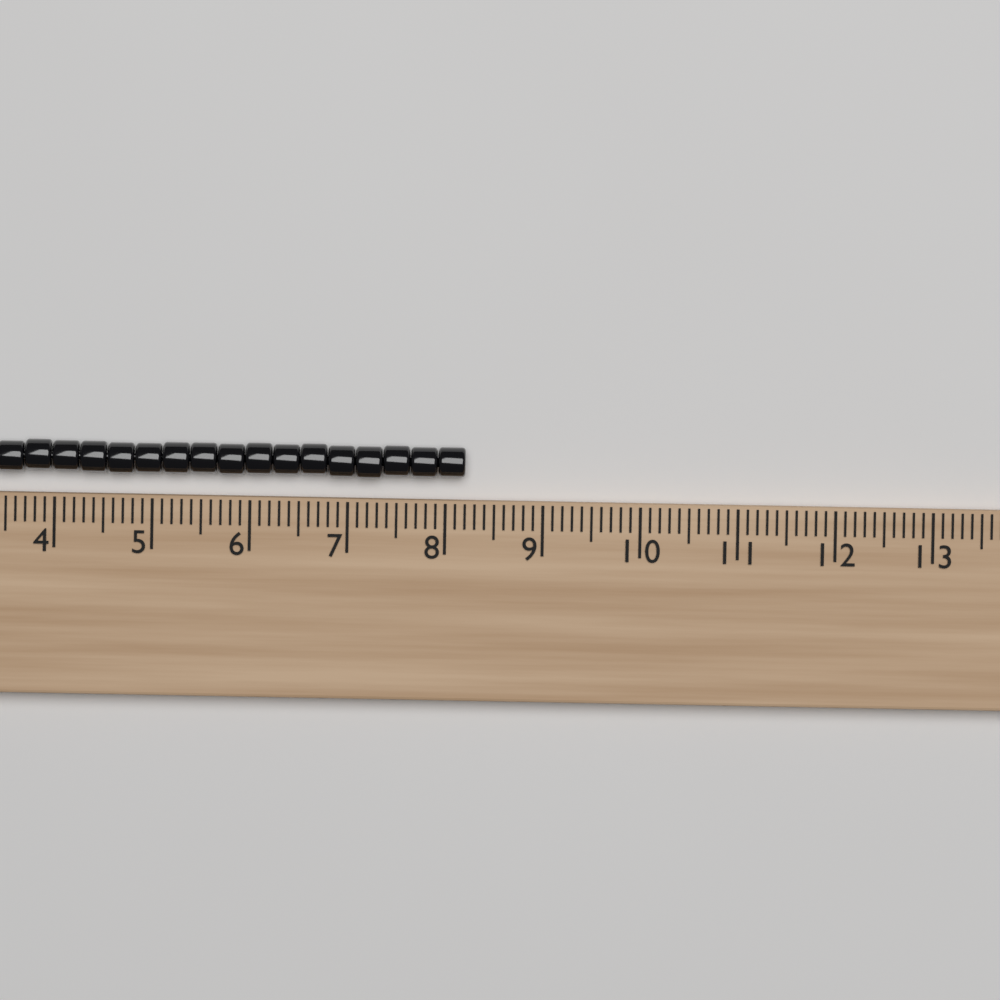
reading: 8.2 (no unit)
